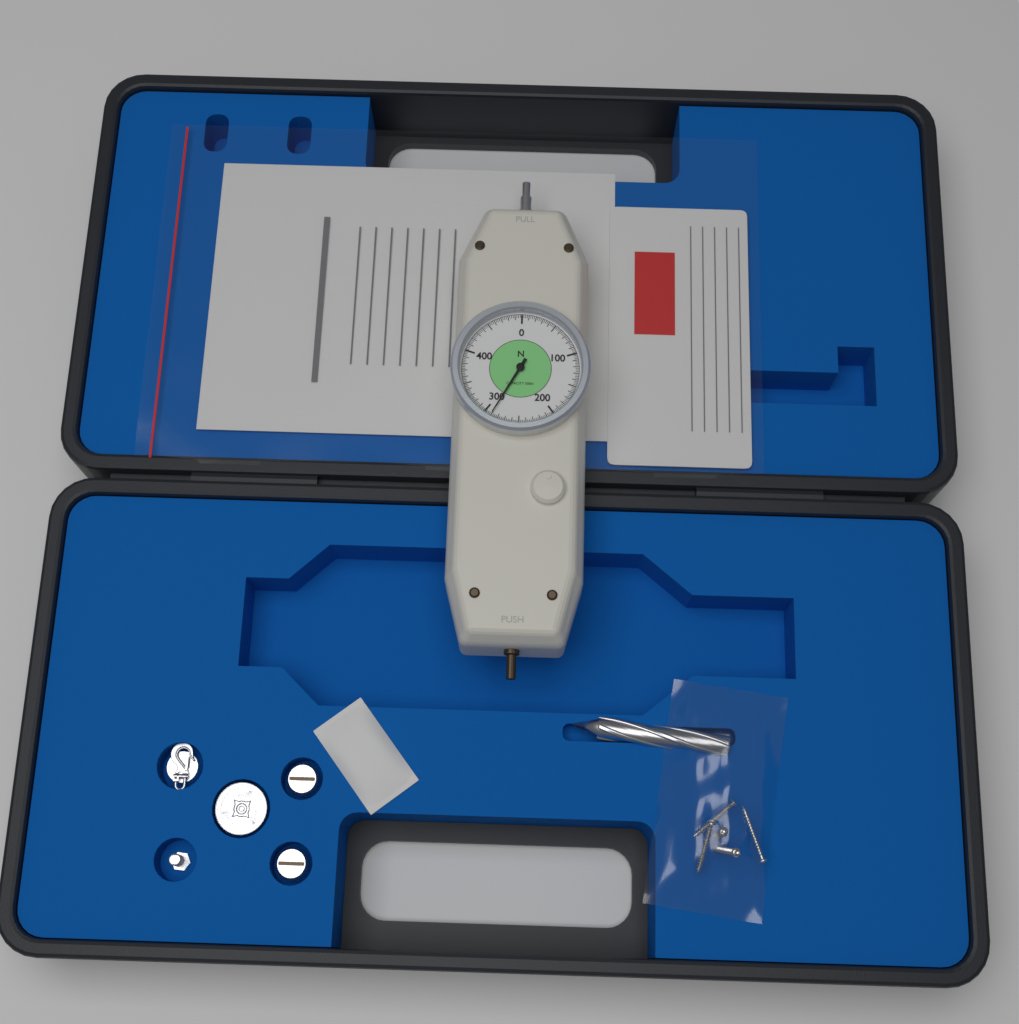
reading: 290.0 N
